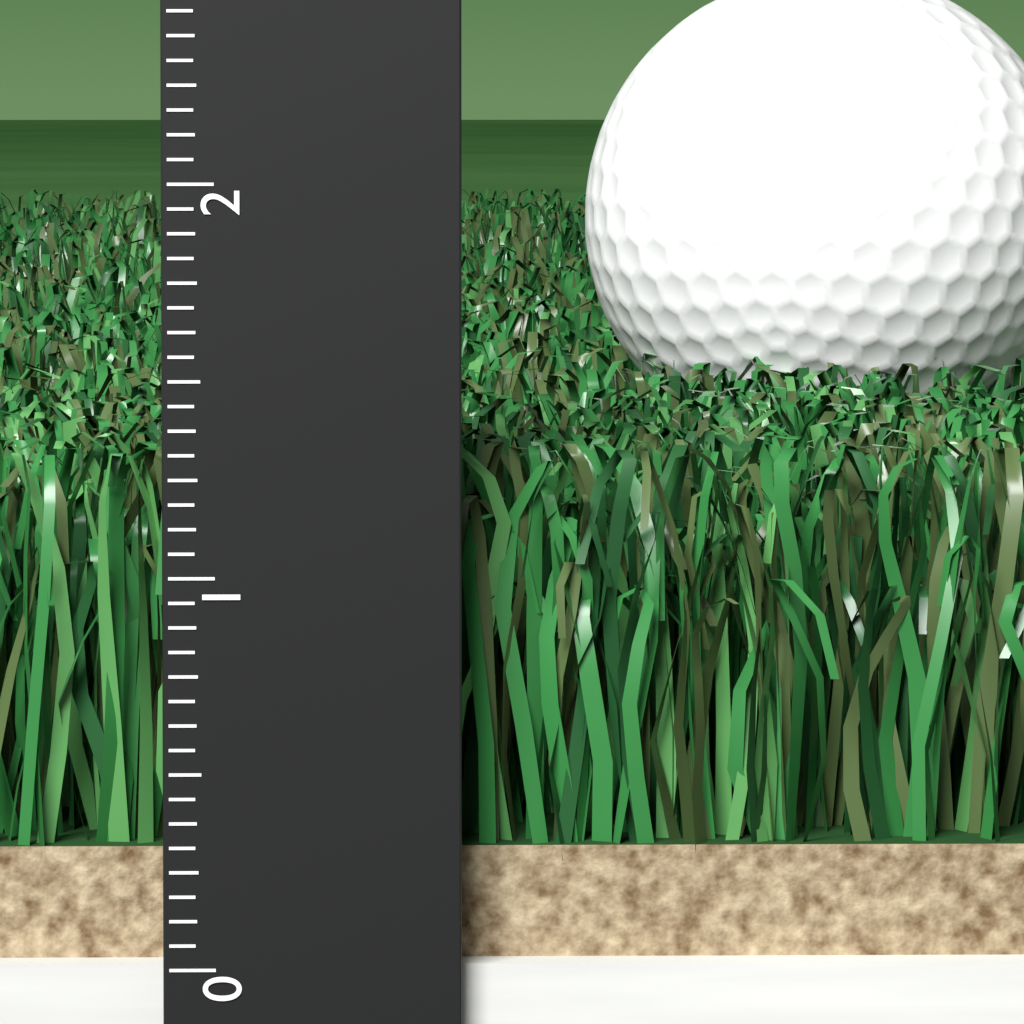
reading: 1.3125 (no unit)
